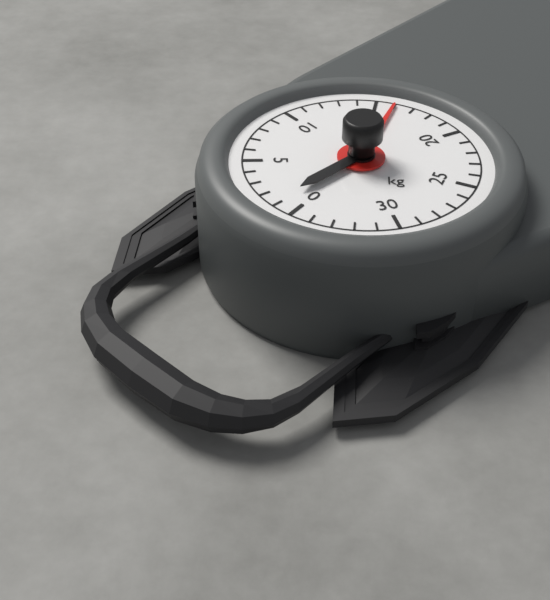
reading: 16 kg
